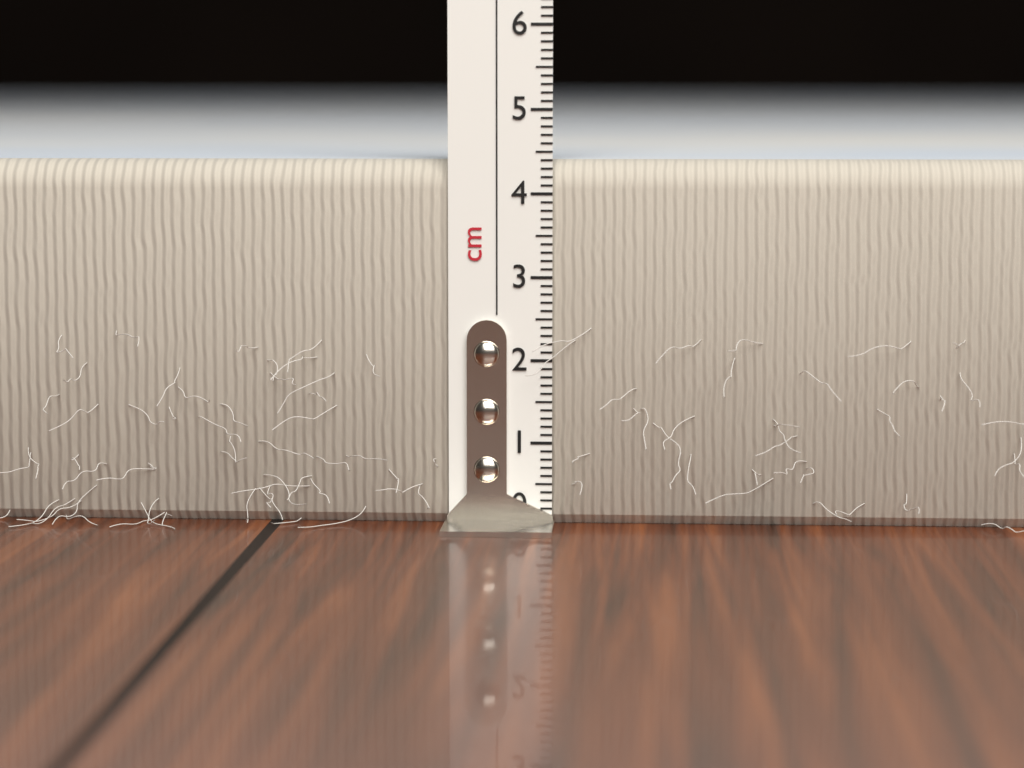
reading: 4.4 cm
